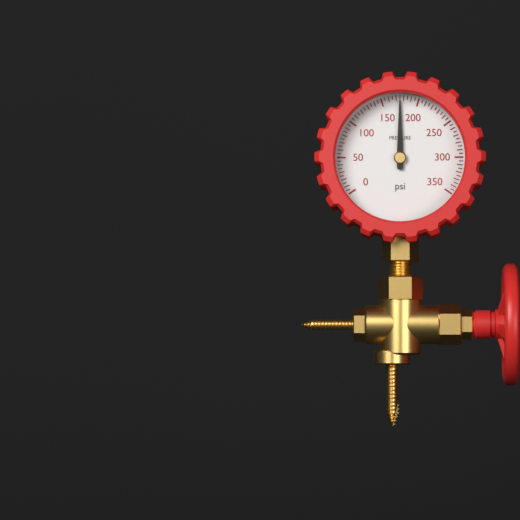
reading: 175 psi
